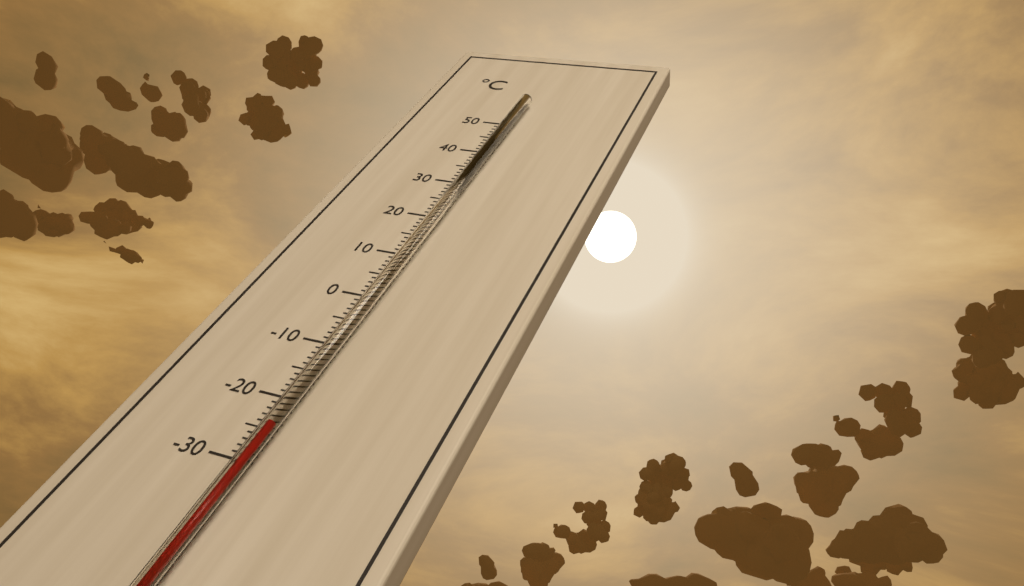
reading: -25 °C
